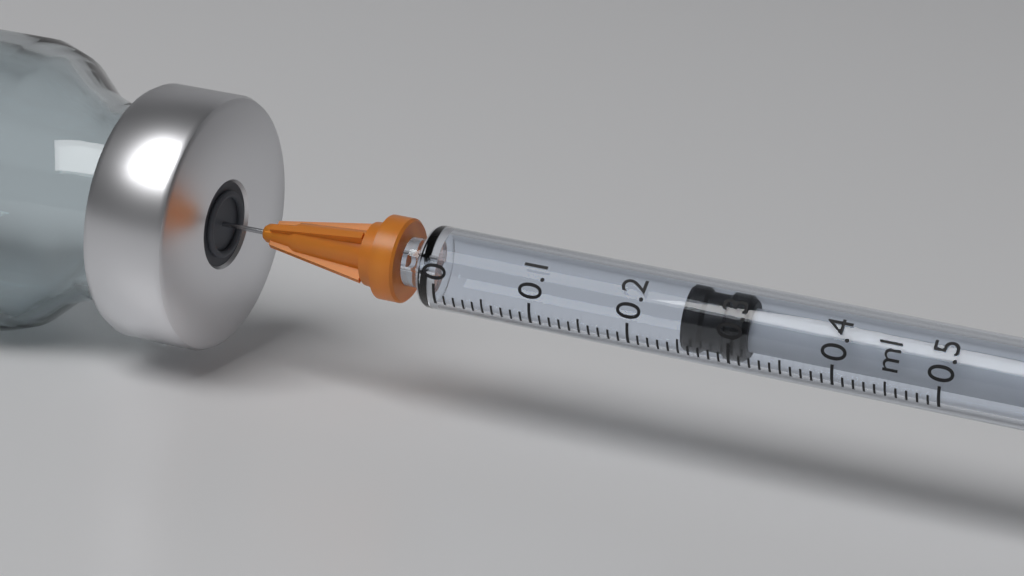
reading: 0.25 ml
